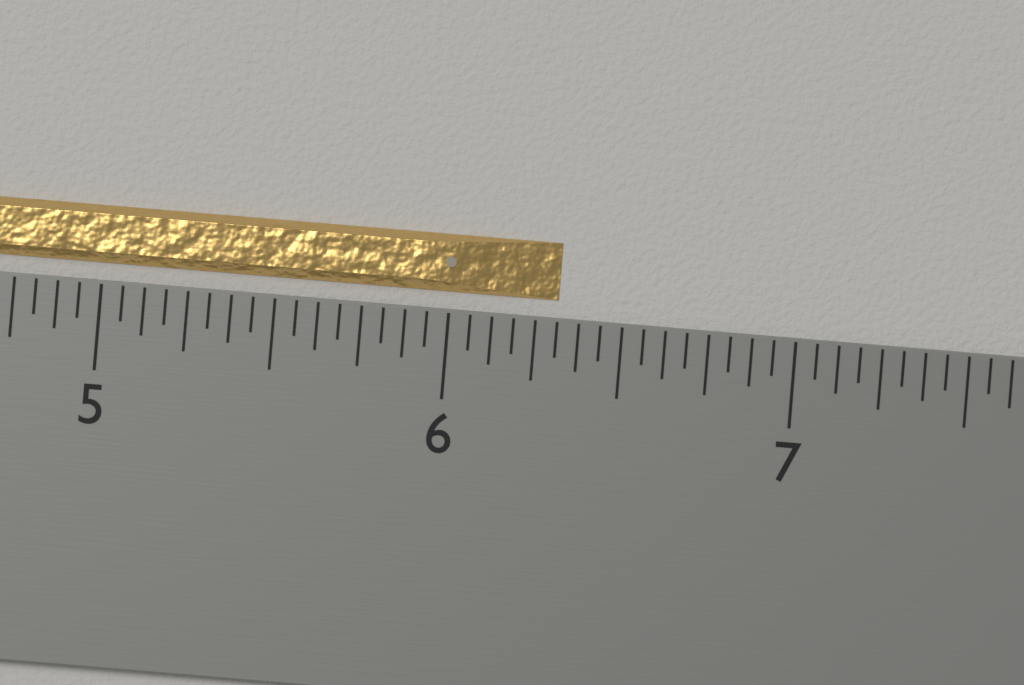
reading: 6.3125 inch
